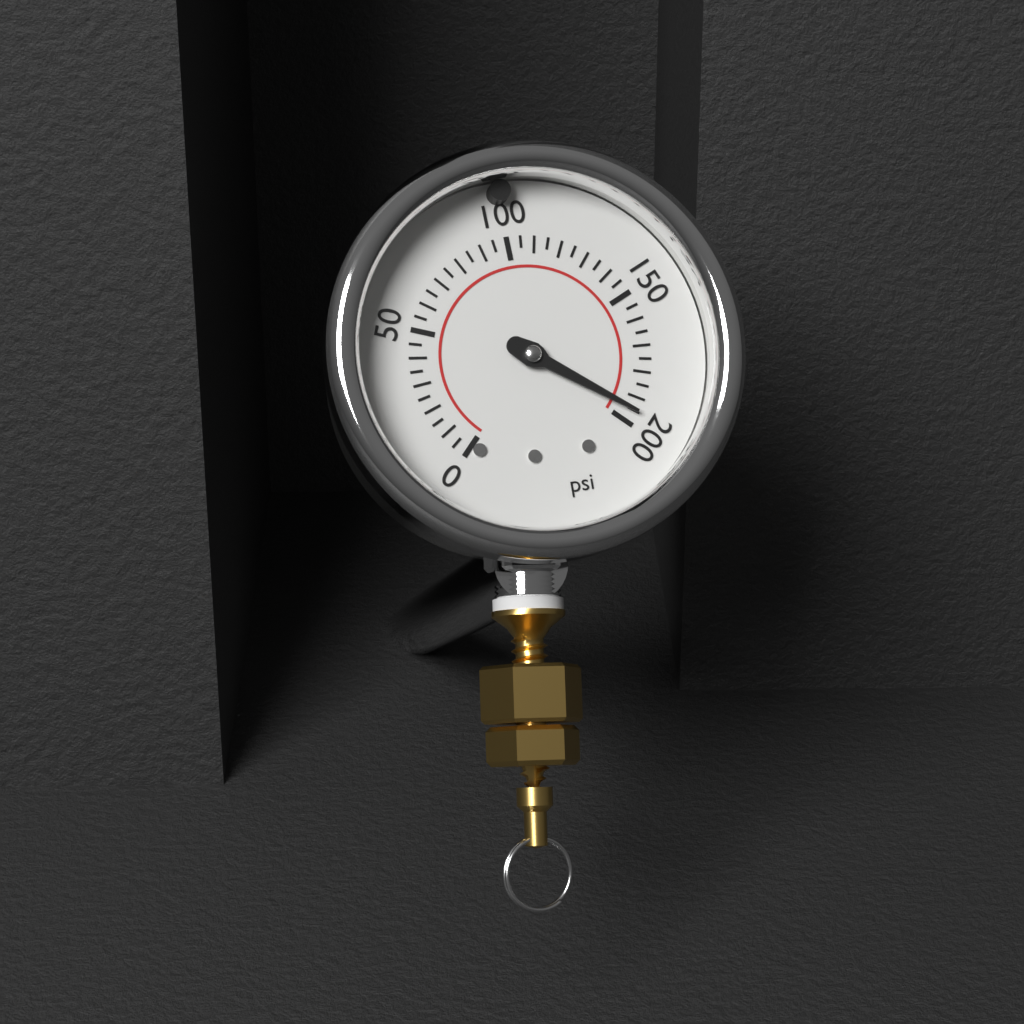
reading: 195 psi
